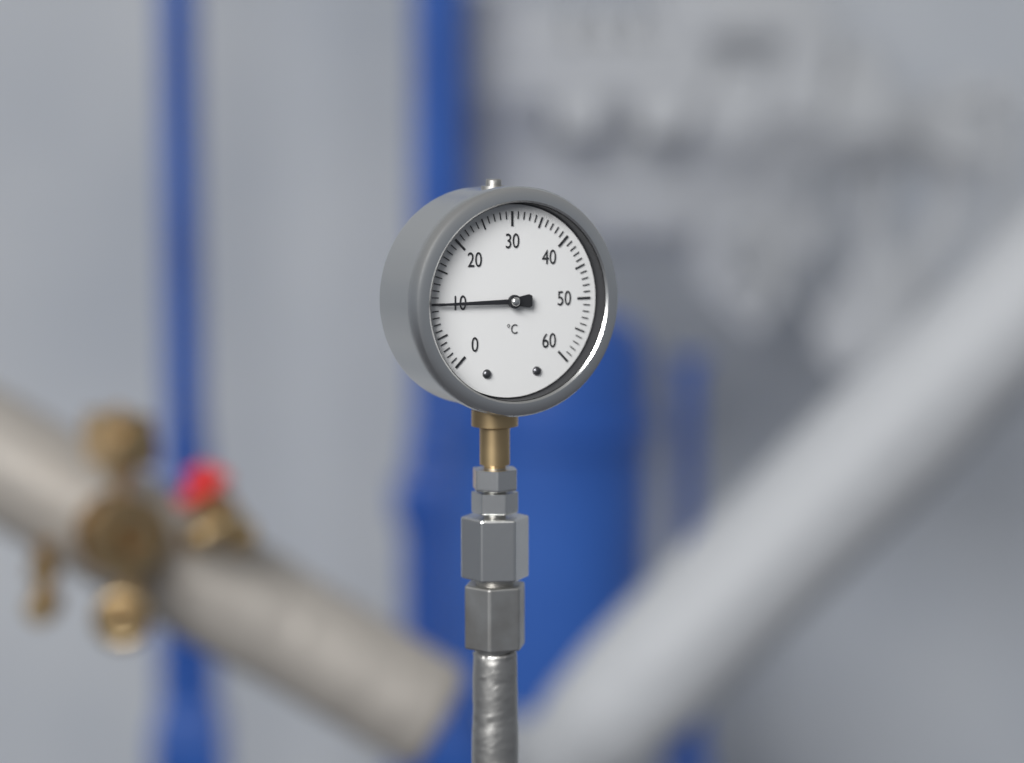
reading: 10 °C
